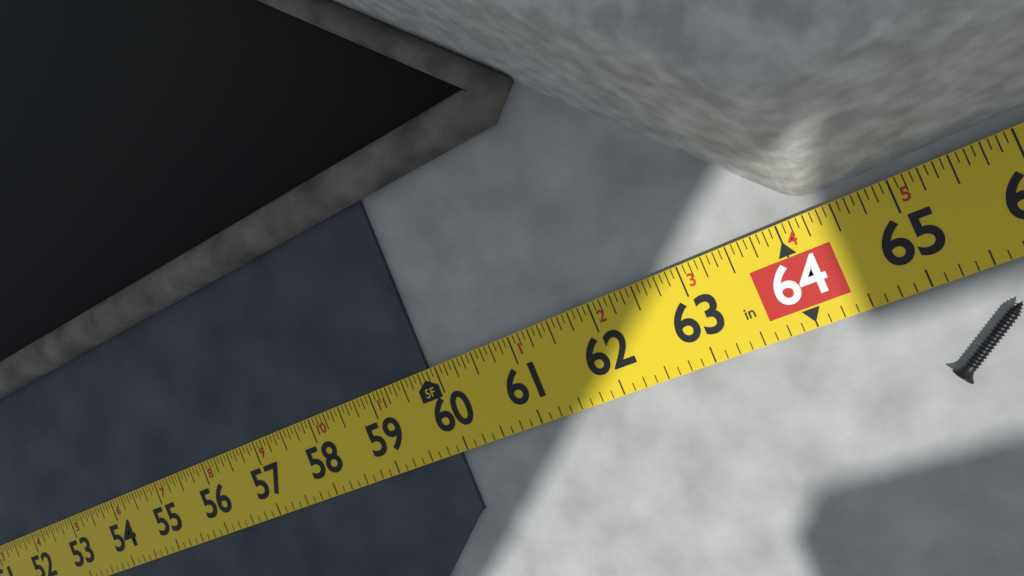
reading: 59.8750 in
